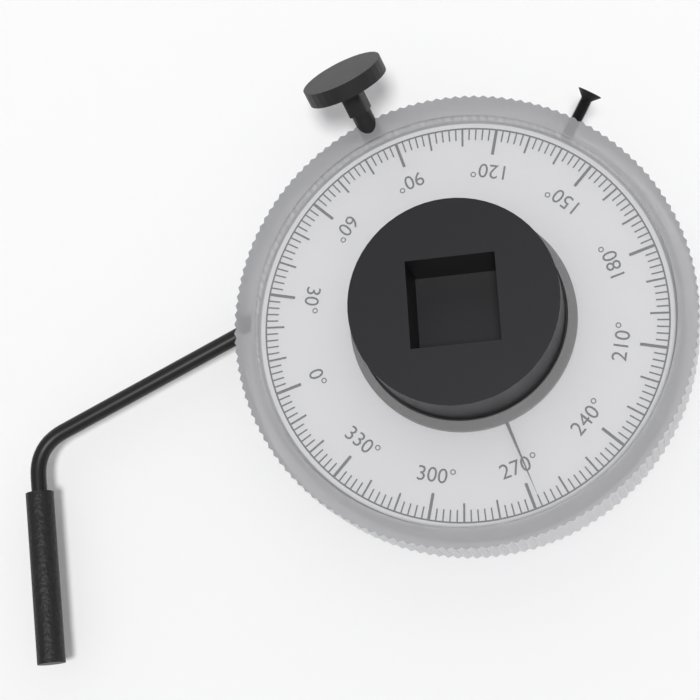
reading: 268 °
